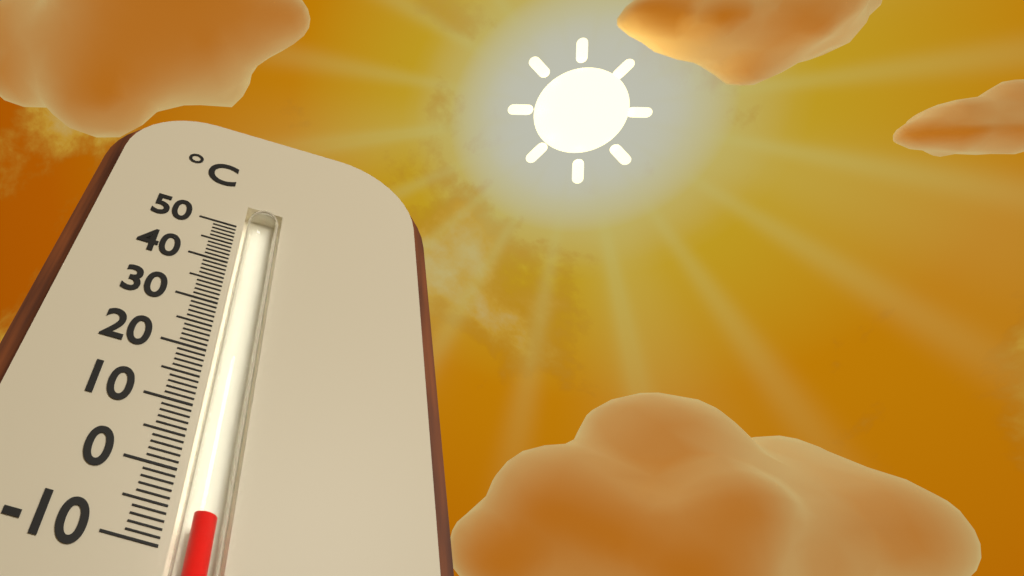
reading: -5 °C
